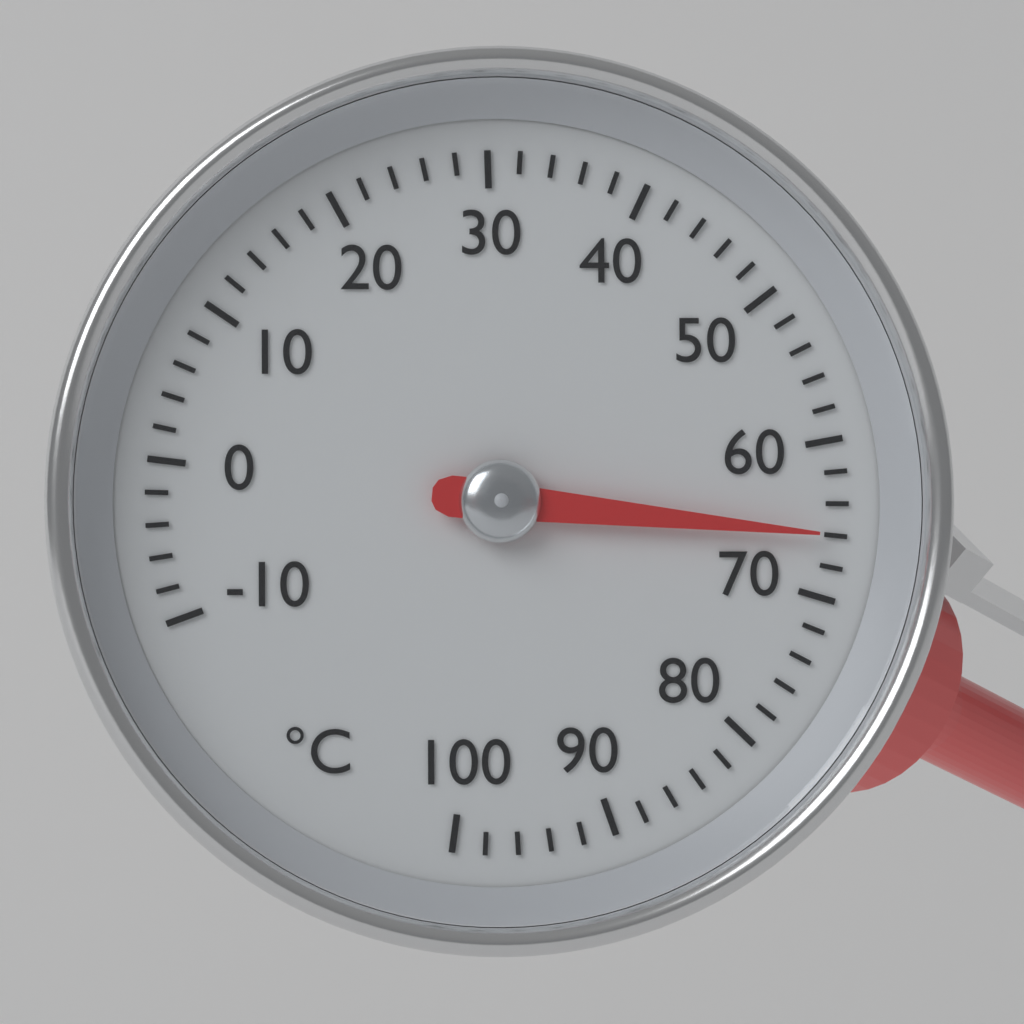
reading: 66 °C
